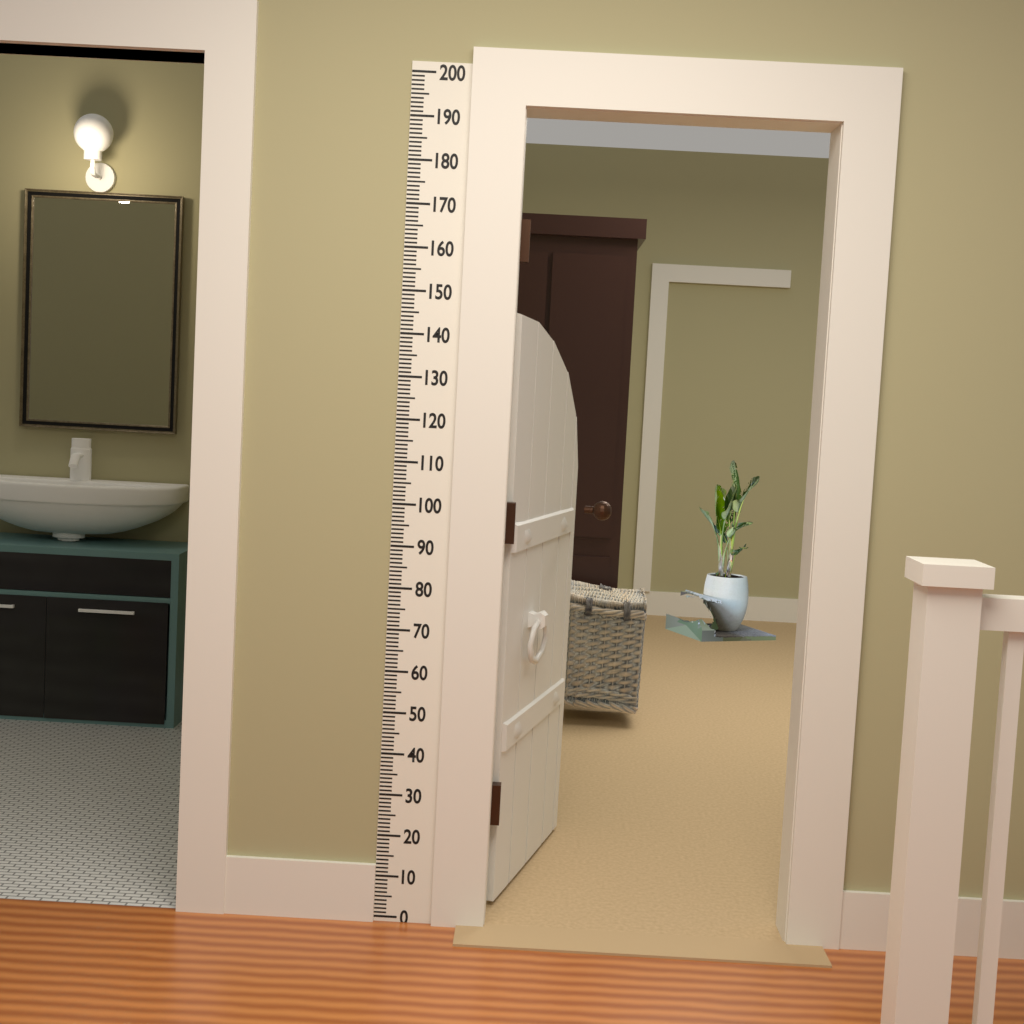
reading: 147 (no unit)
